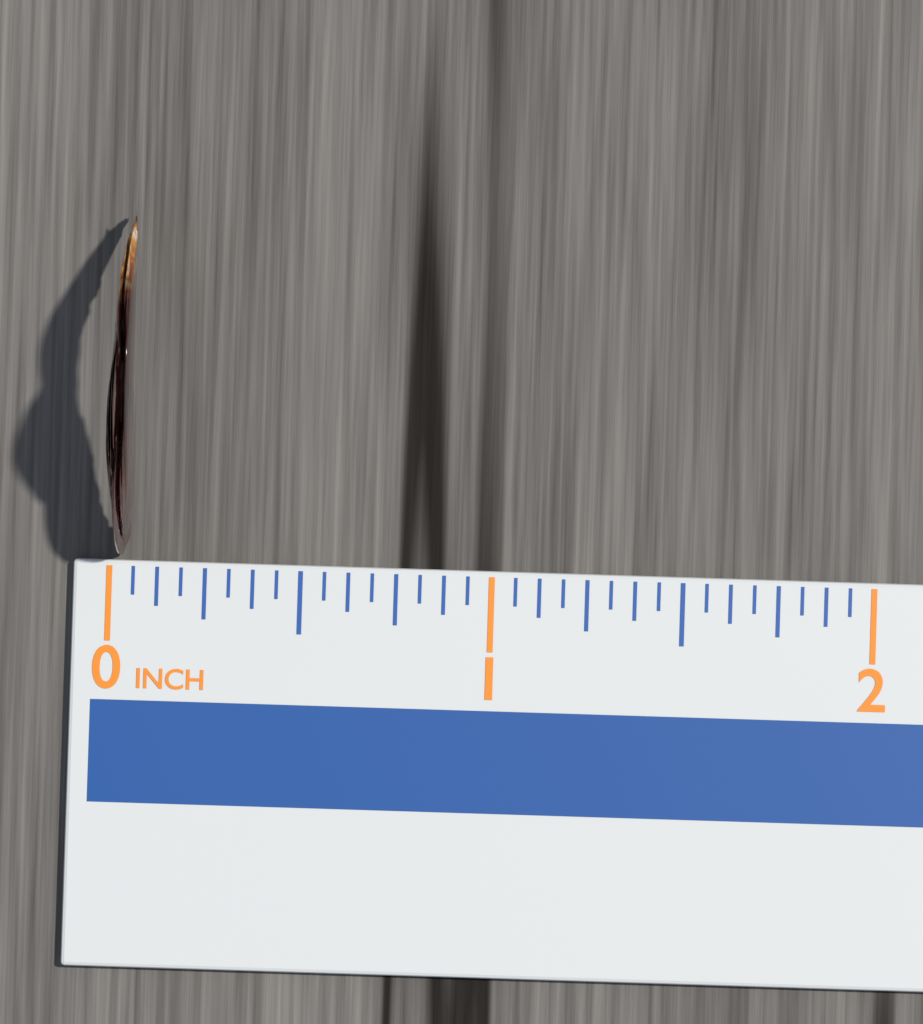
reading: 0.0625 in
